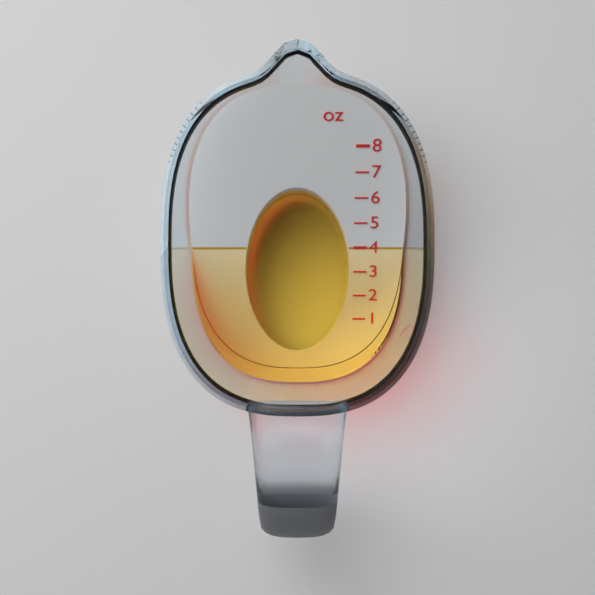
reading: 4 oz
